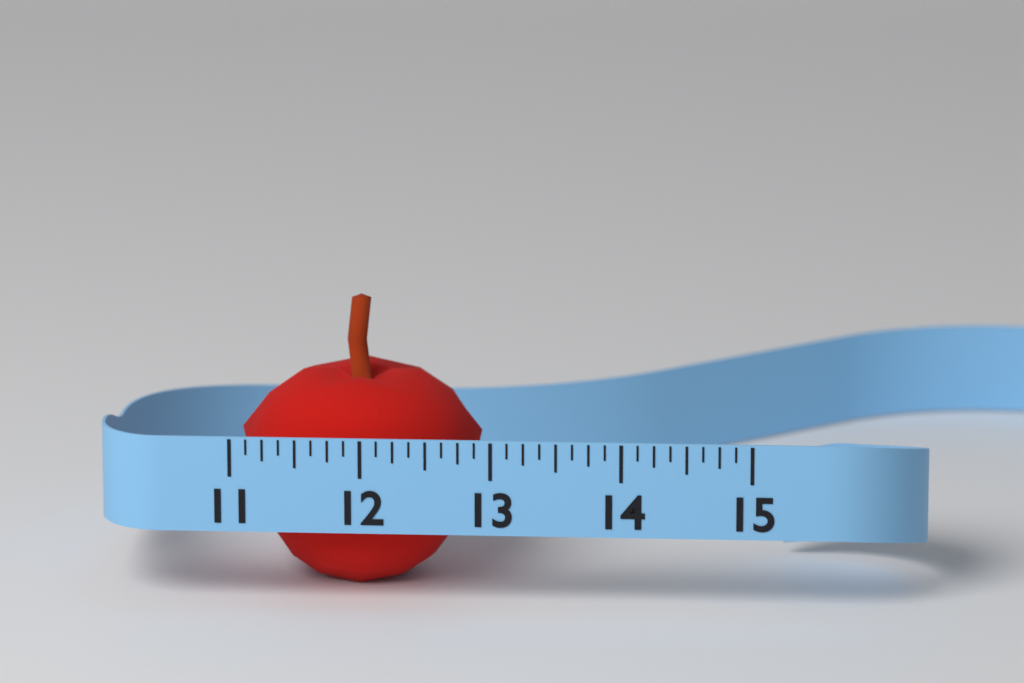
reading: 12.875 (no unit)
